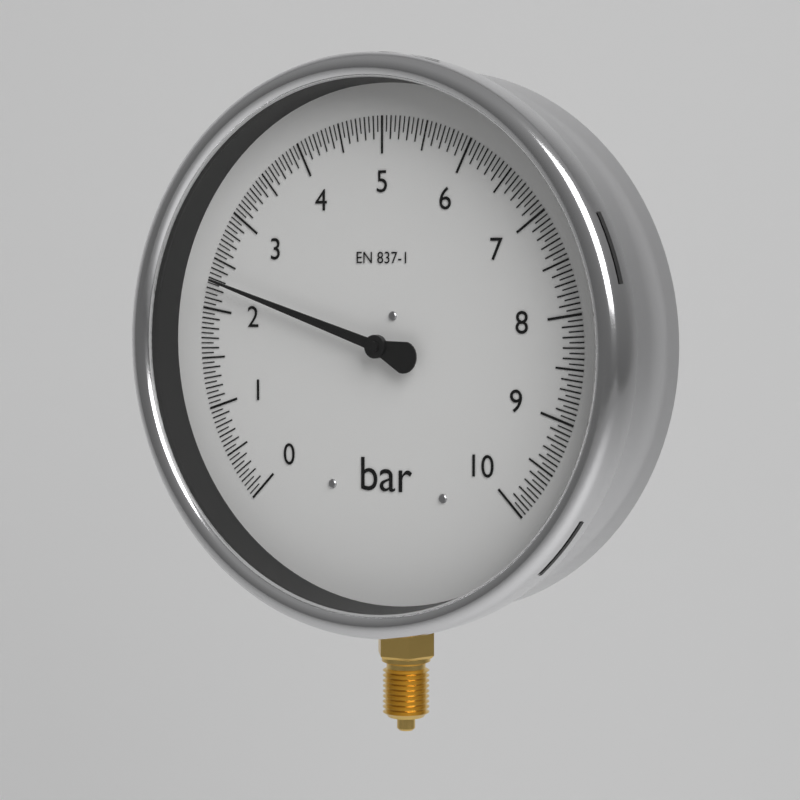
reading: 2.30 bar
